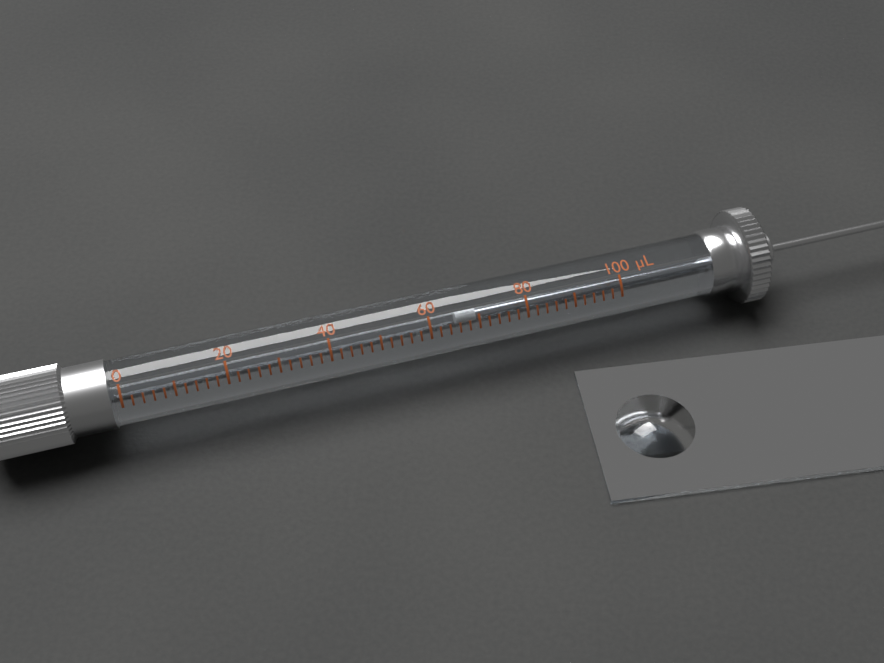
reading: 66 µL
